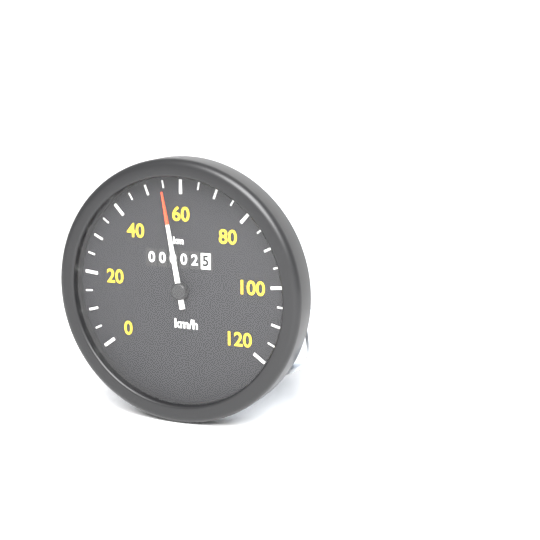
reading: 55 km/h
